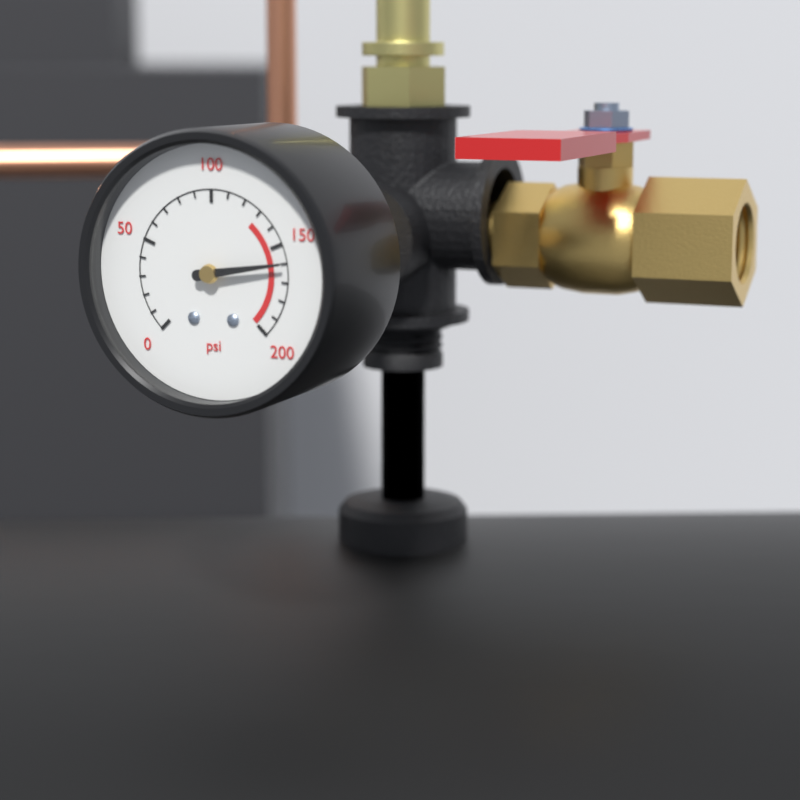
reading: 160 psi
